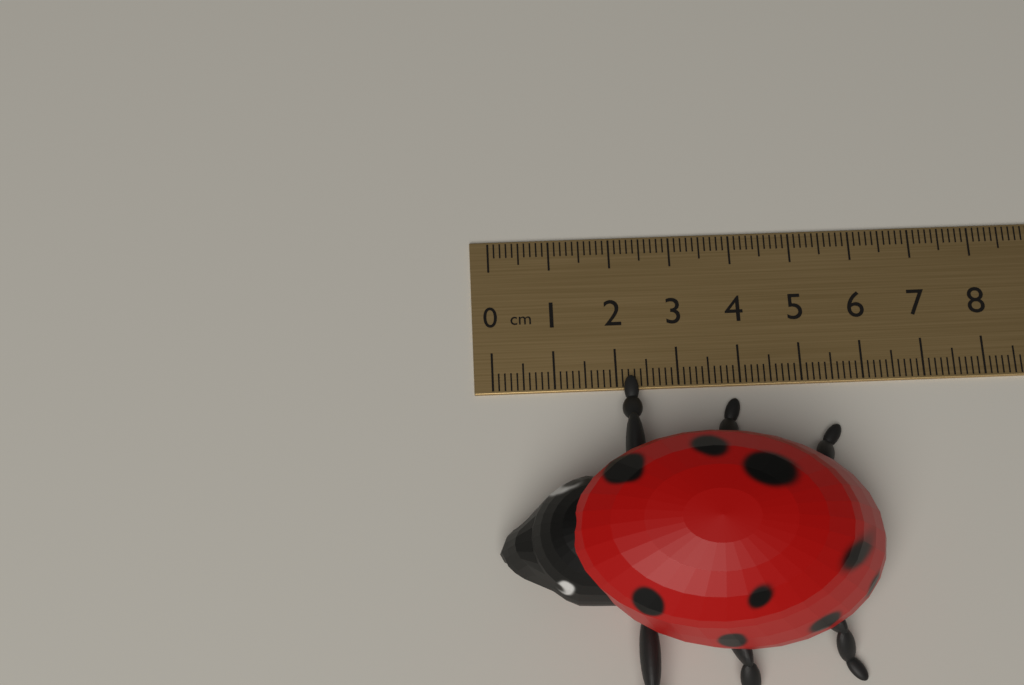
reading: 5.9 cm
